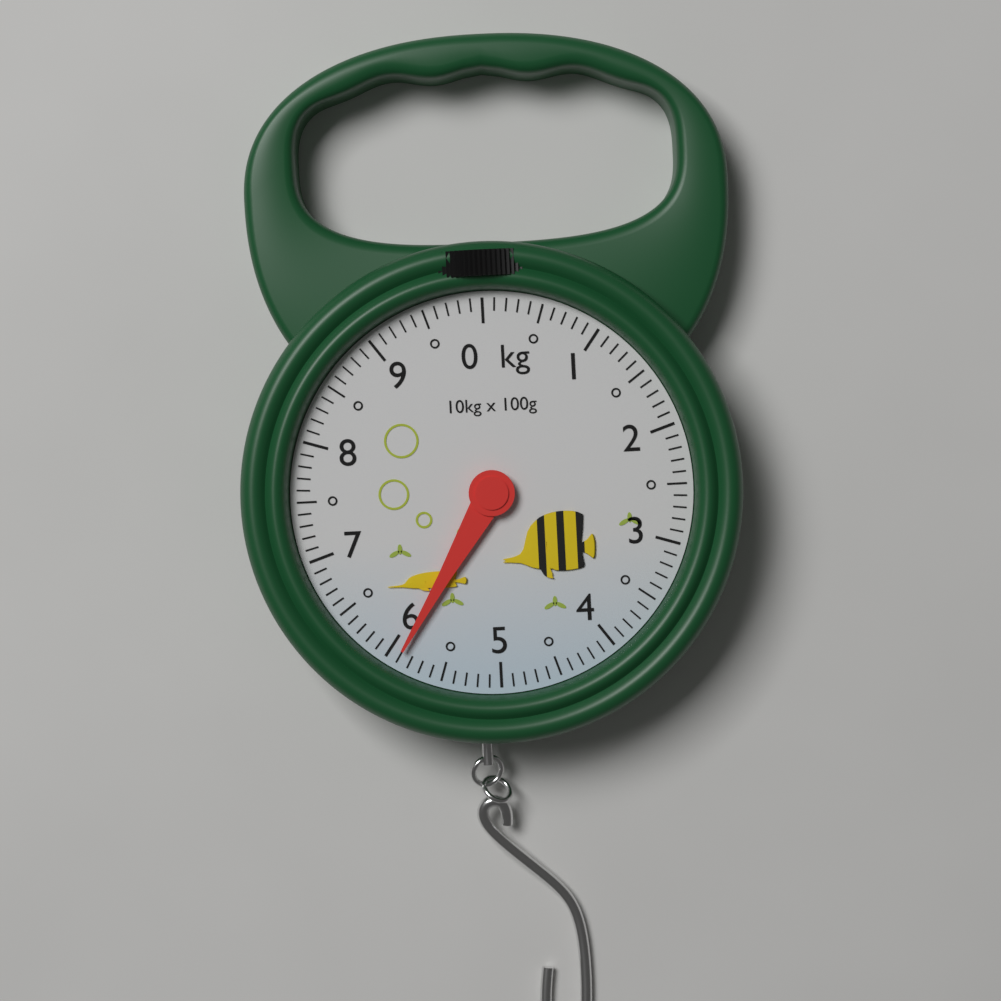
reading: 5.9 kg
